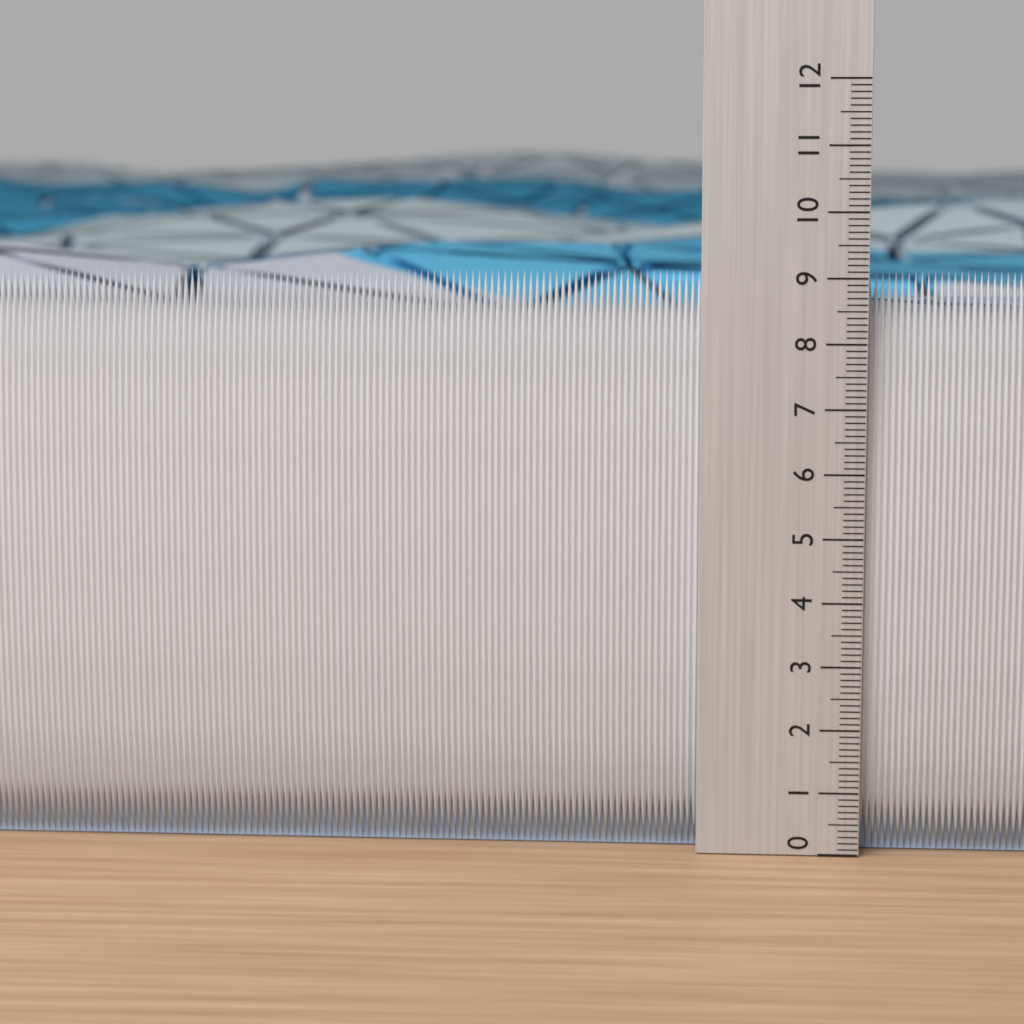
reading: 9.1 (no unit)
